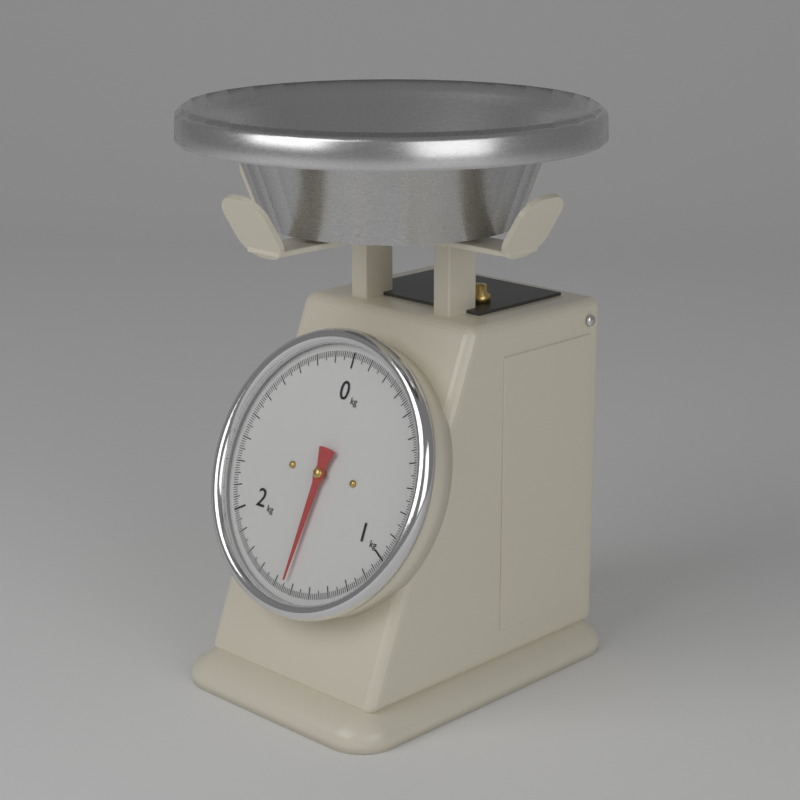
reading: 1.54 kg
